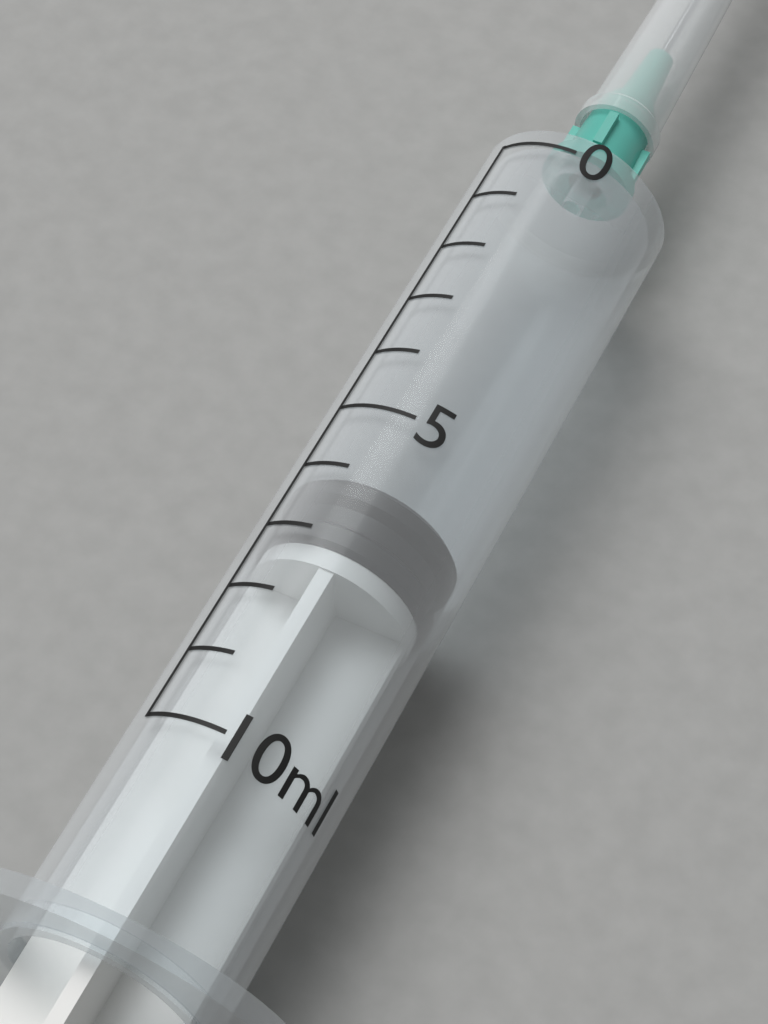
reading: 6 ml
